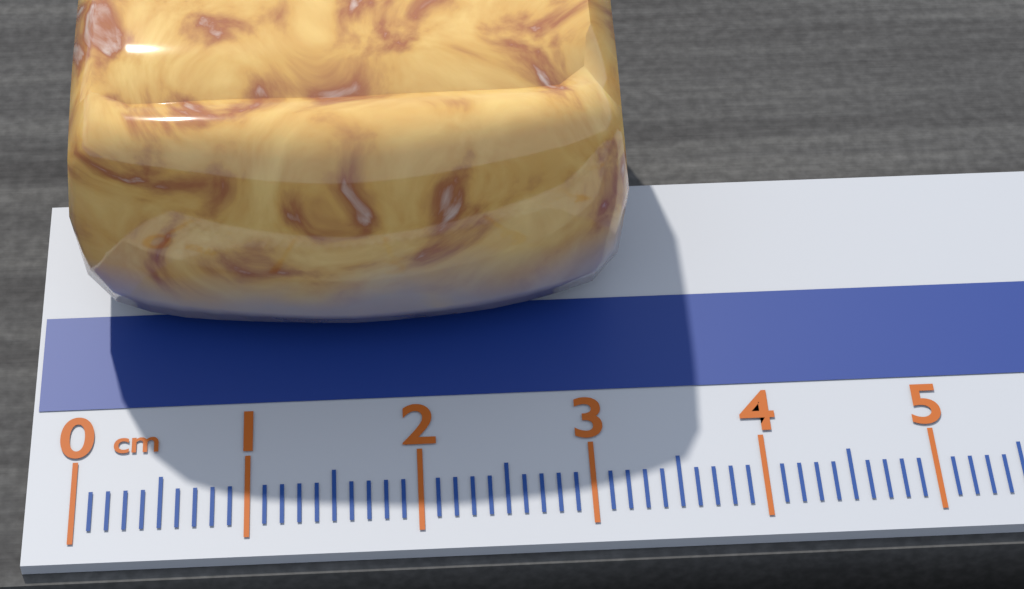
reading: 3.3 cm
